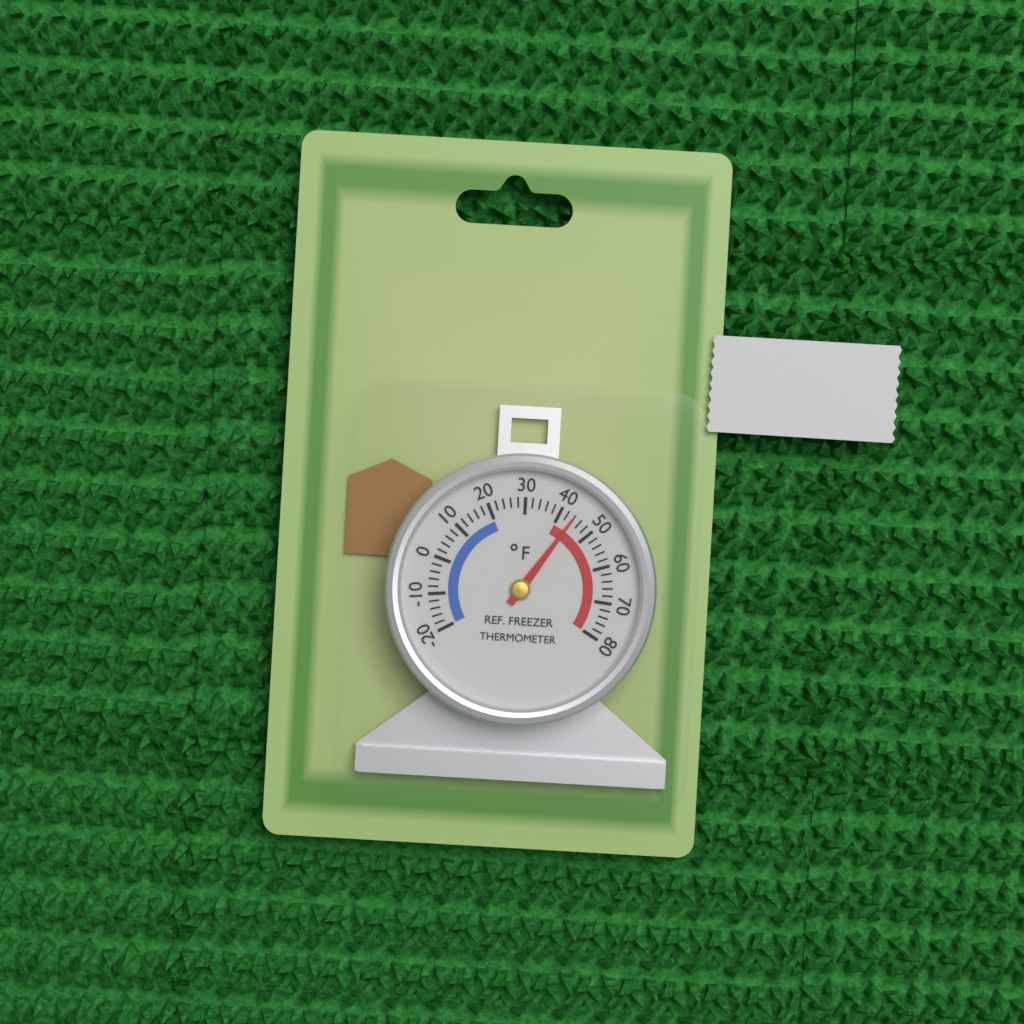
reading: 44 °F
